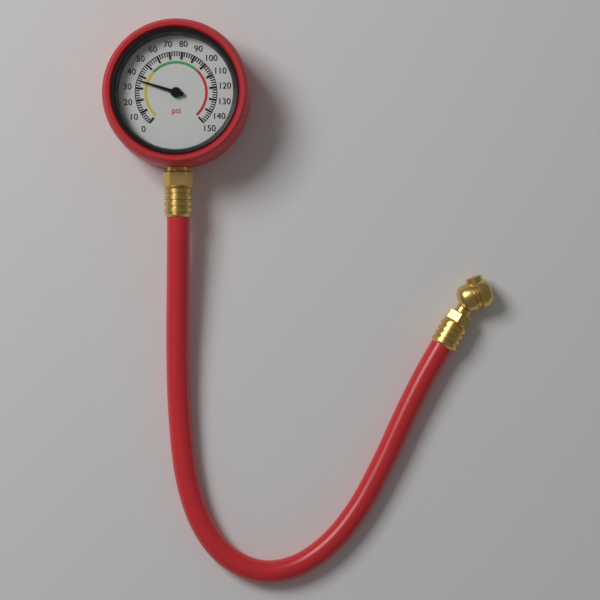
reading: 36 psi
